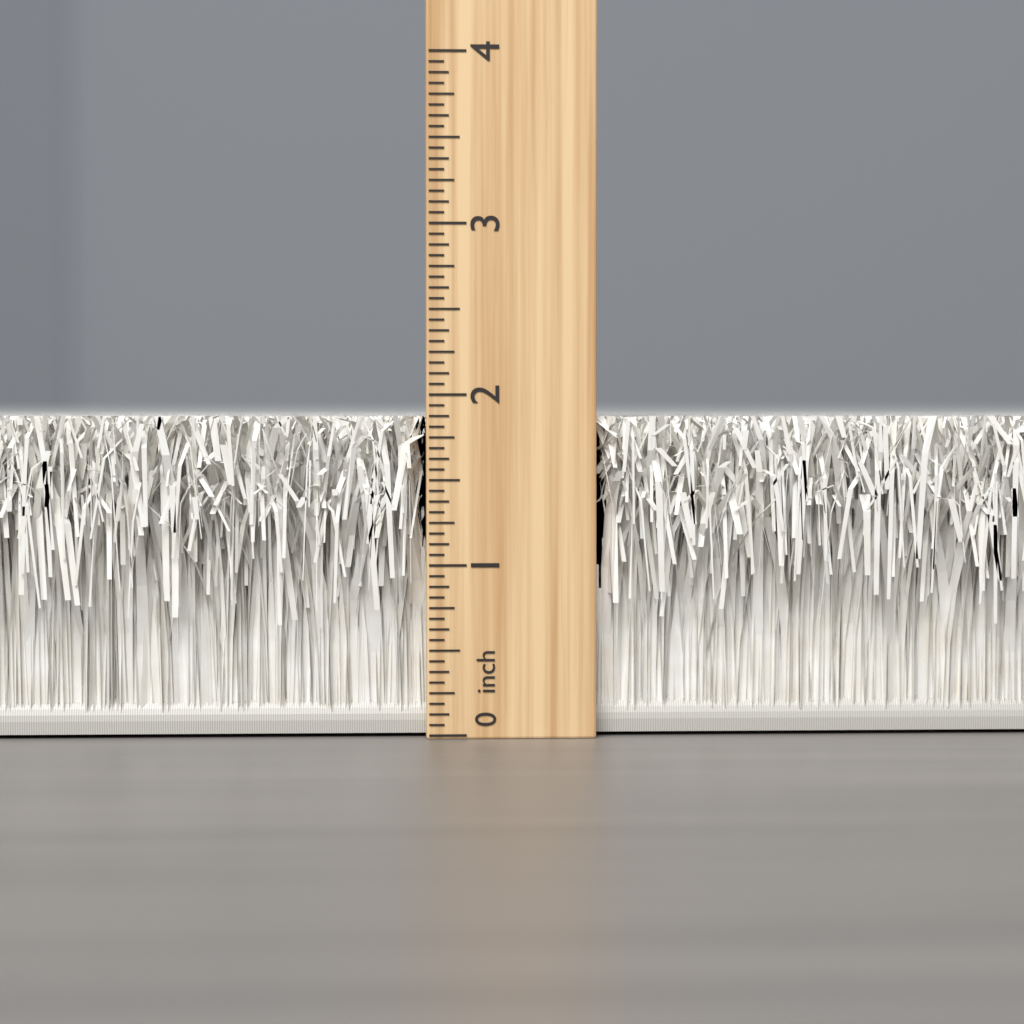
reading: 1.8750 inch
